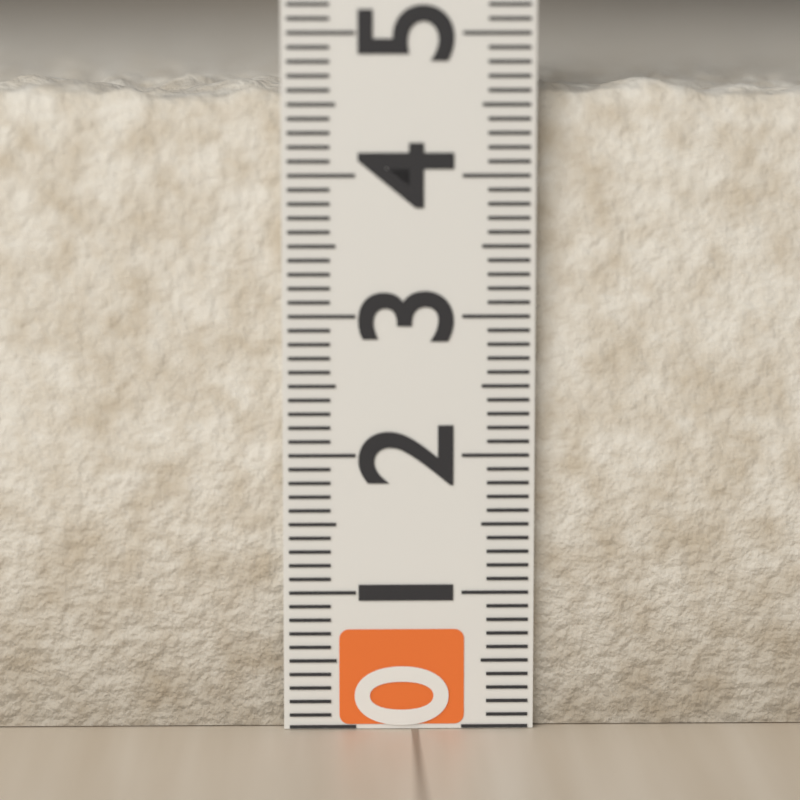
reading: 4.7 (no unit)
